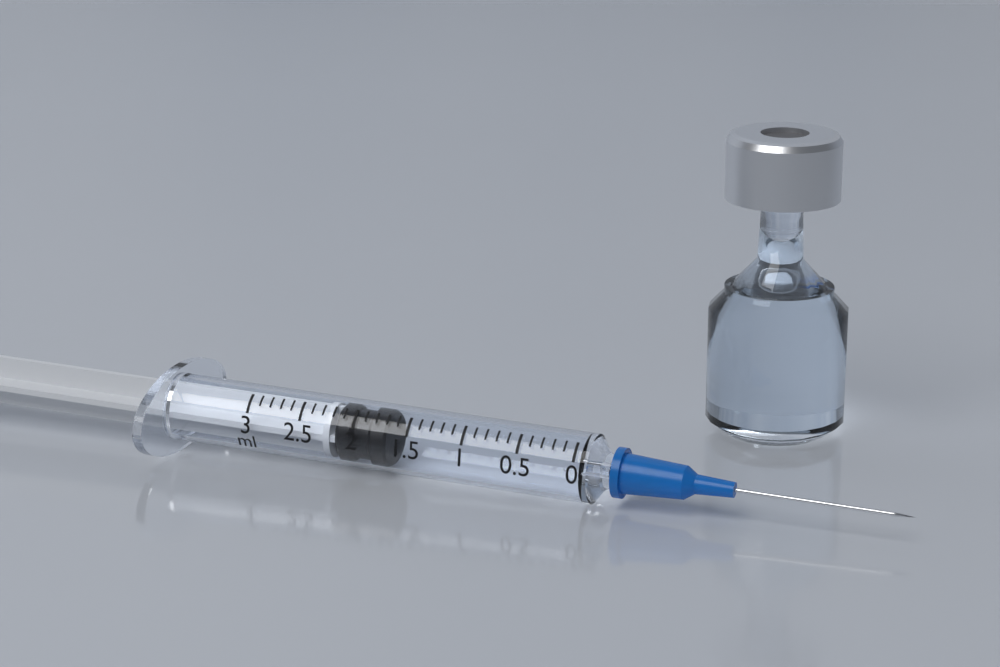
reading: 1.7 ml
